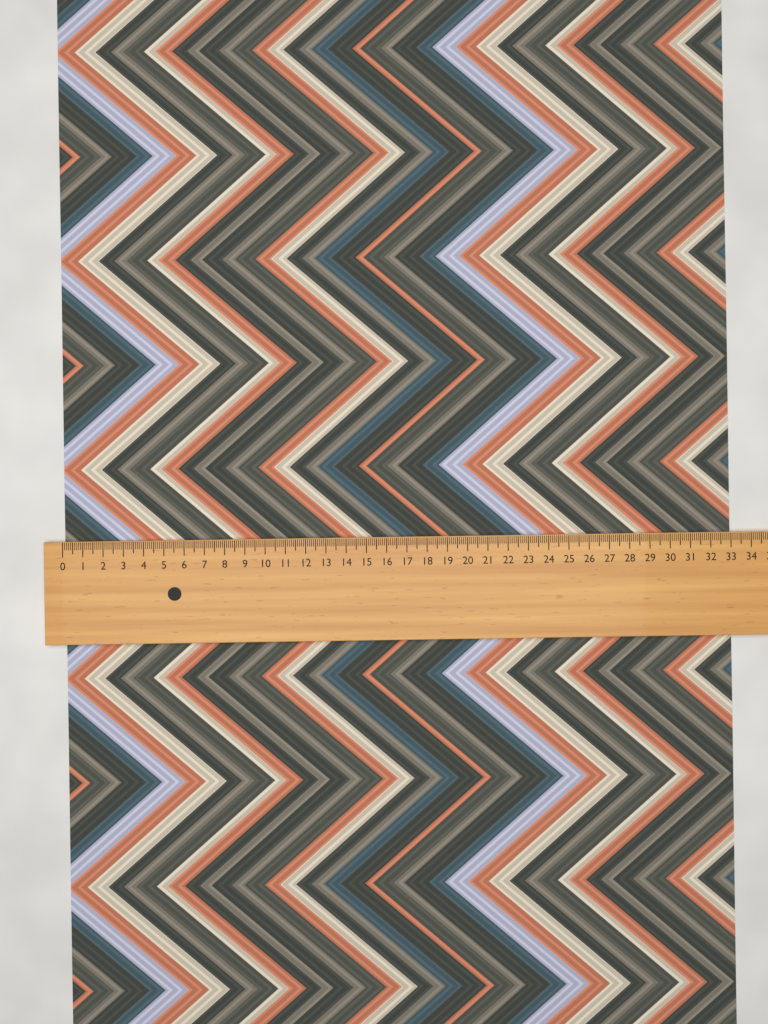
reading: 33.1 (no unit)
